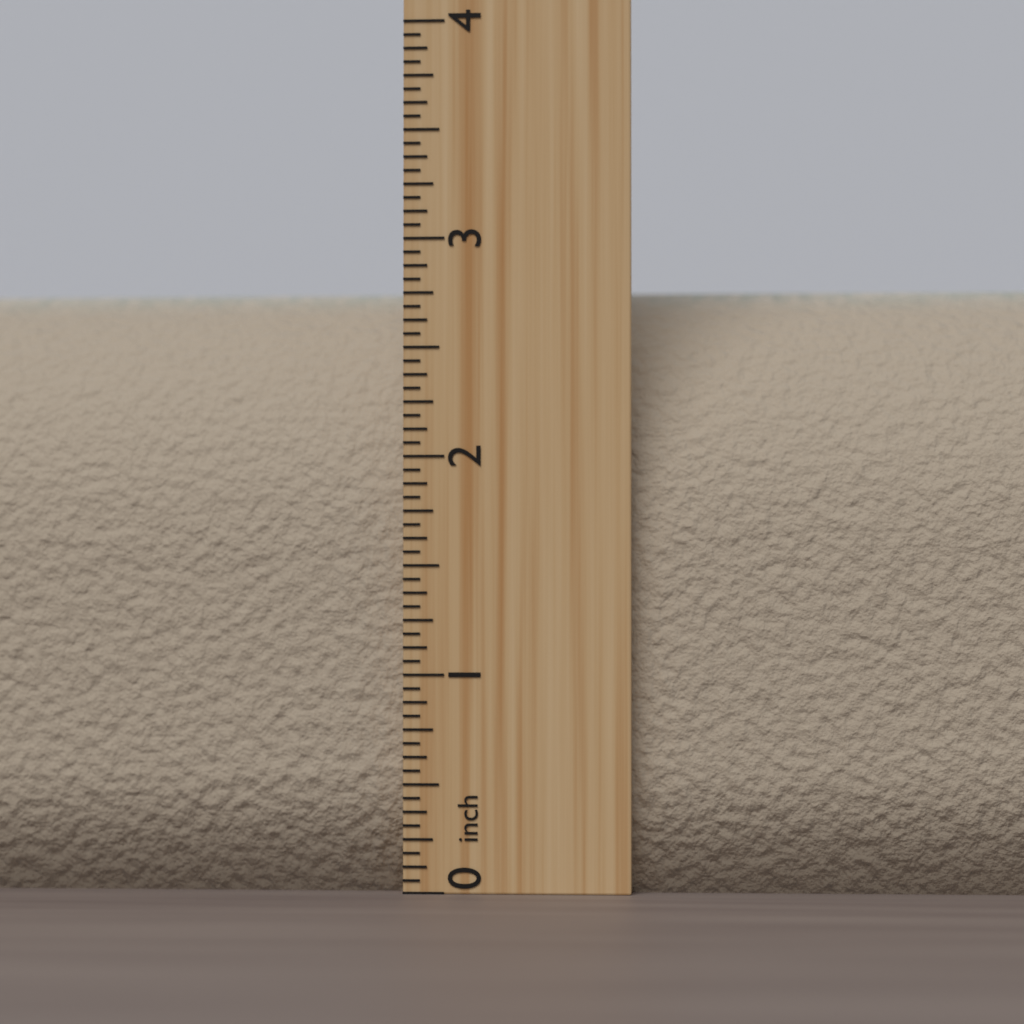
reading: 2.8750 inch
